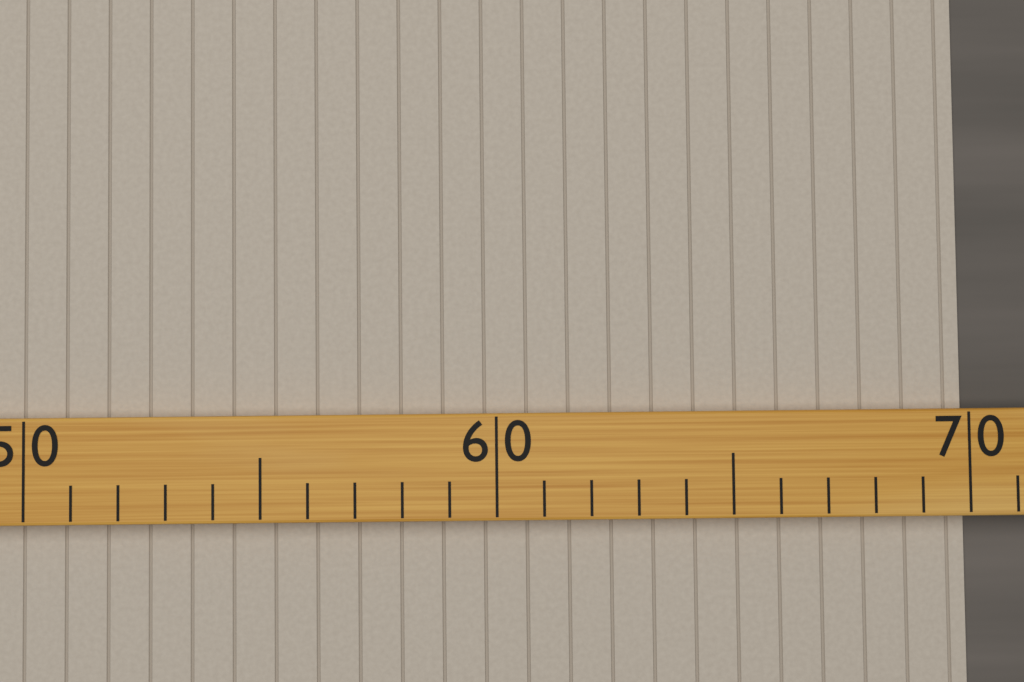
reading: 70 (no unit)
